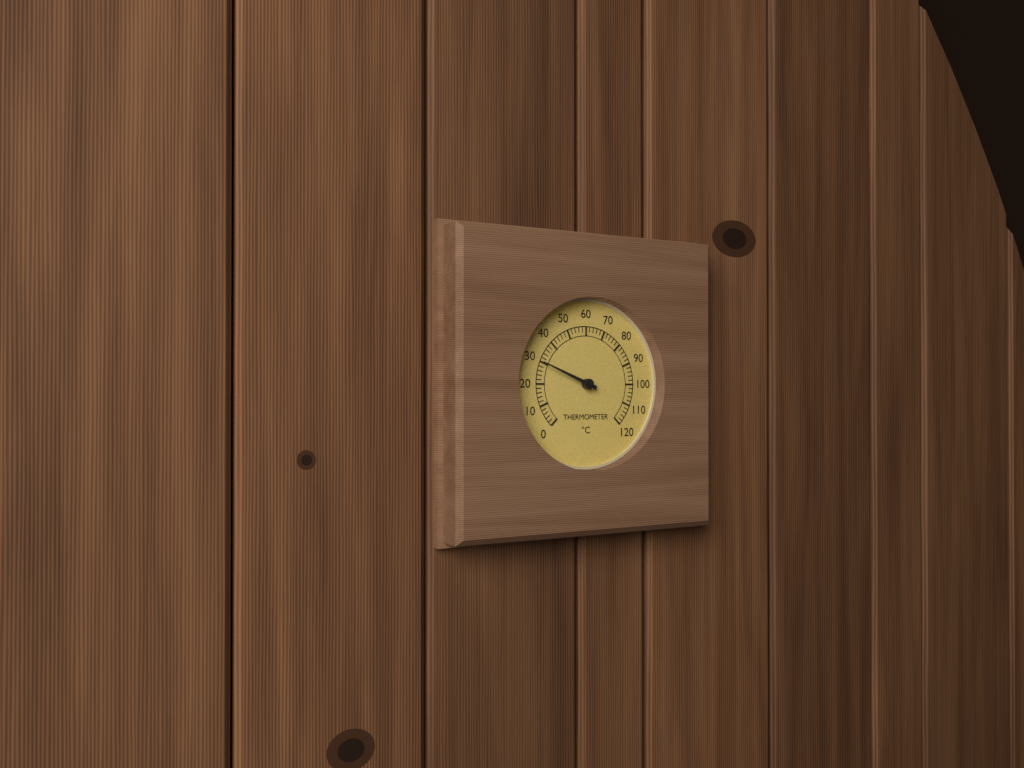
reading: 30 °C
